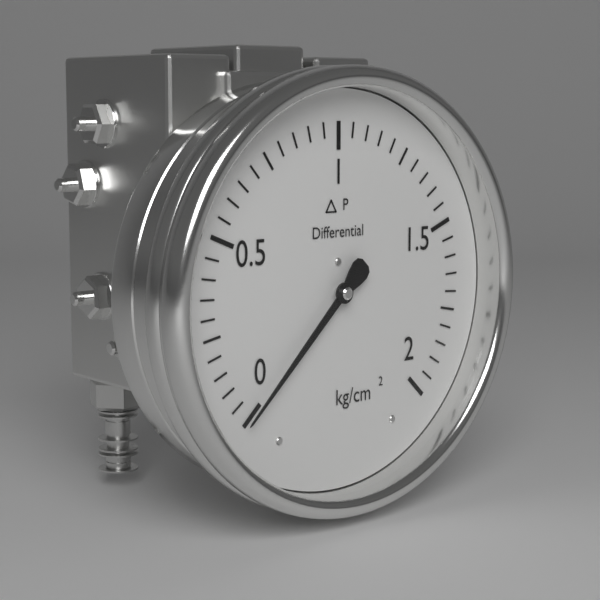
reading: 0.00 kg/cm²
